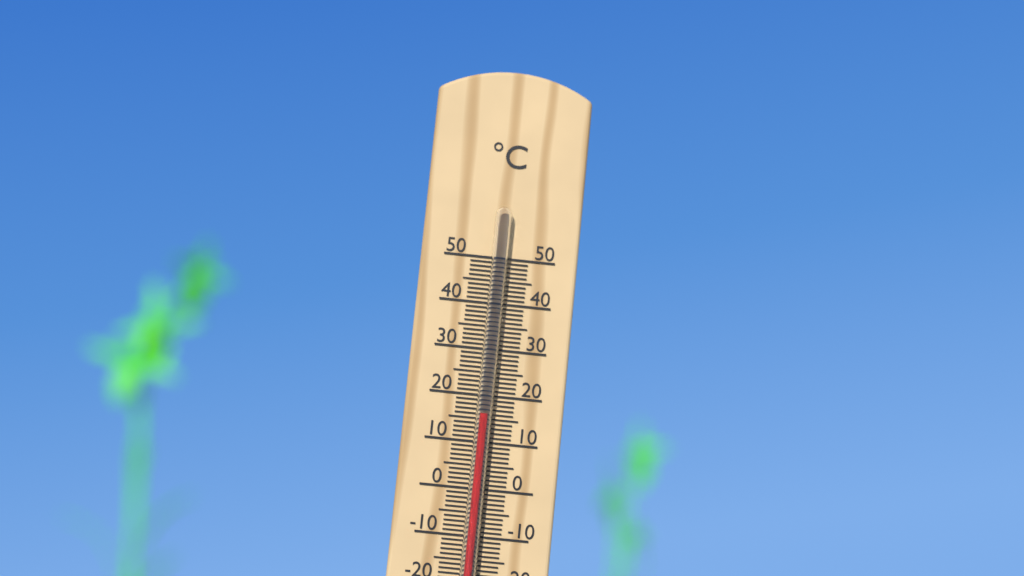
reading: 16 °C
